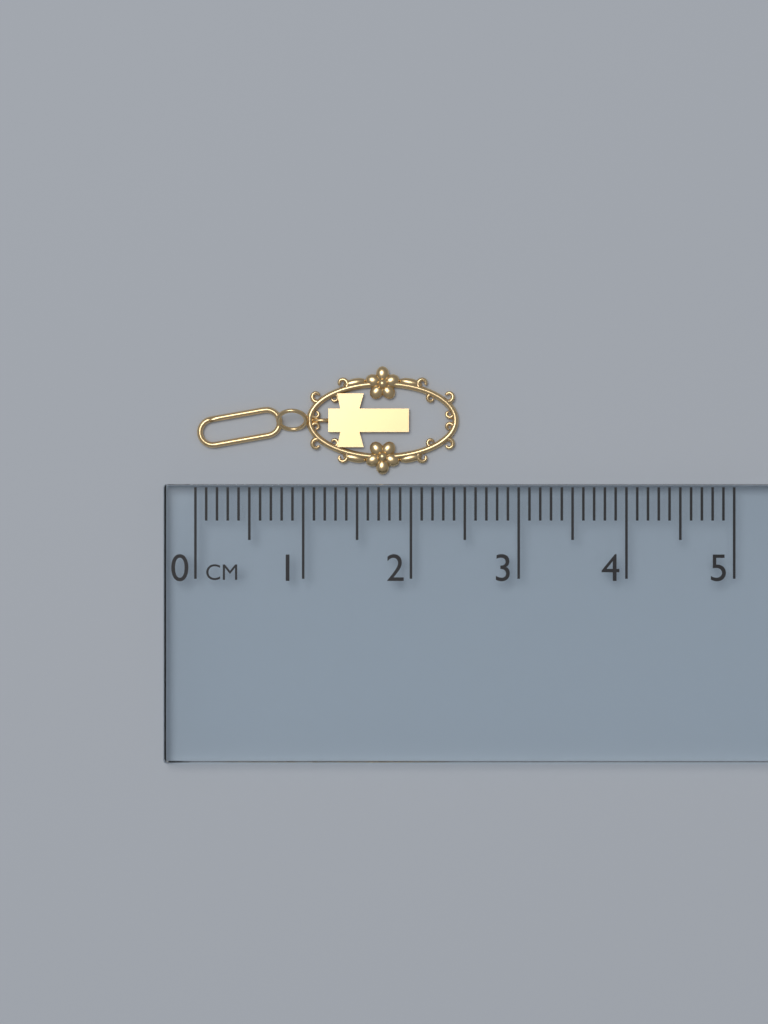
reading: 2.45 cm
